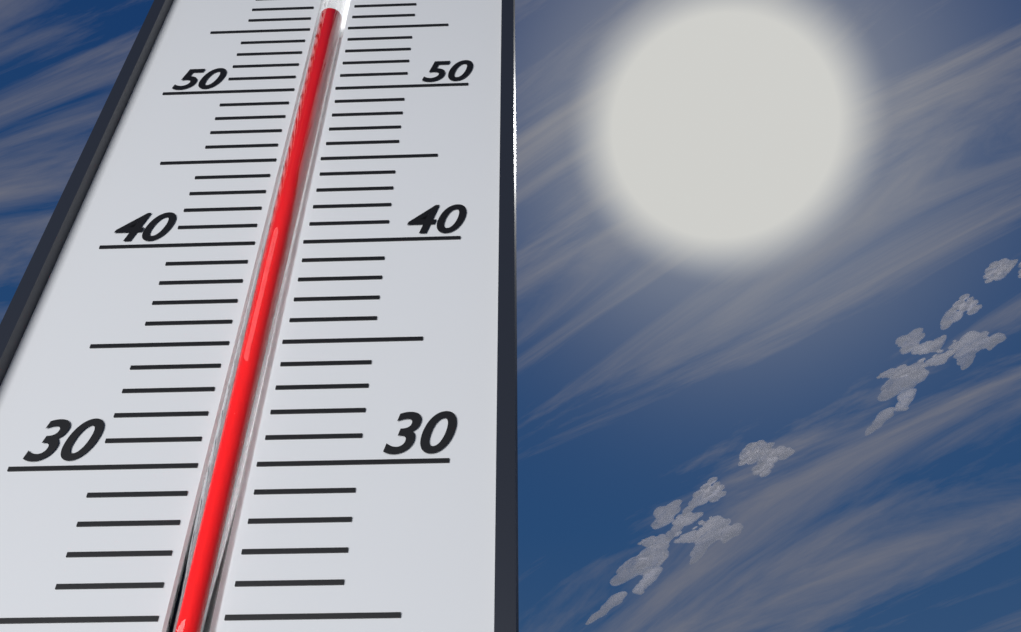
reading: 56 (no unit)
